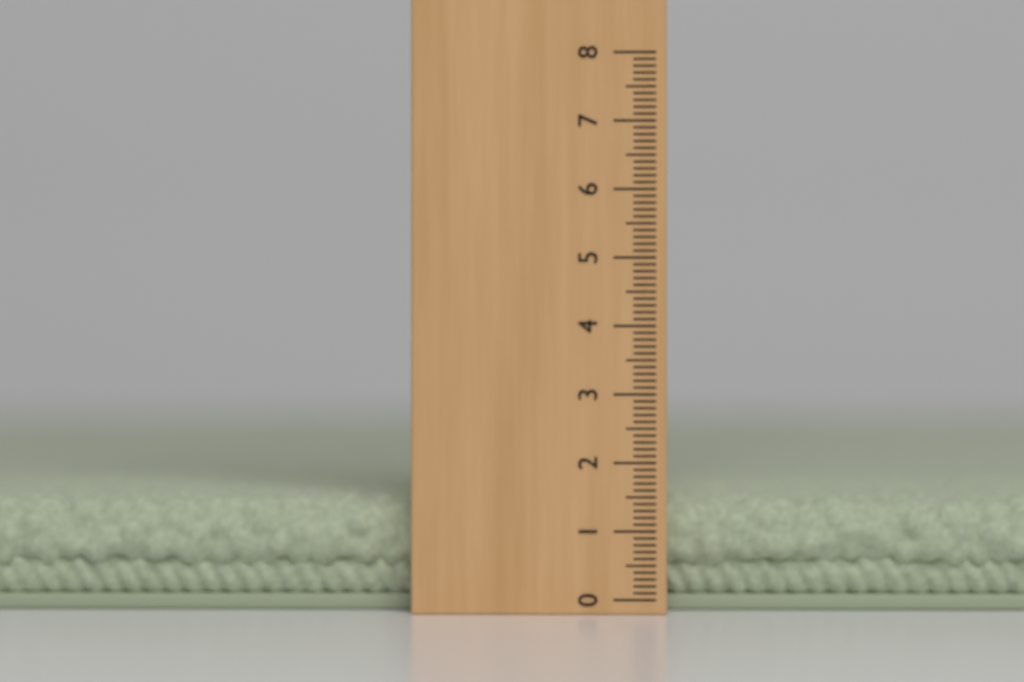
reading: 1.5 (no unit)
